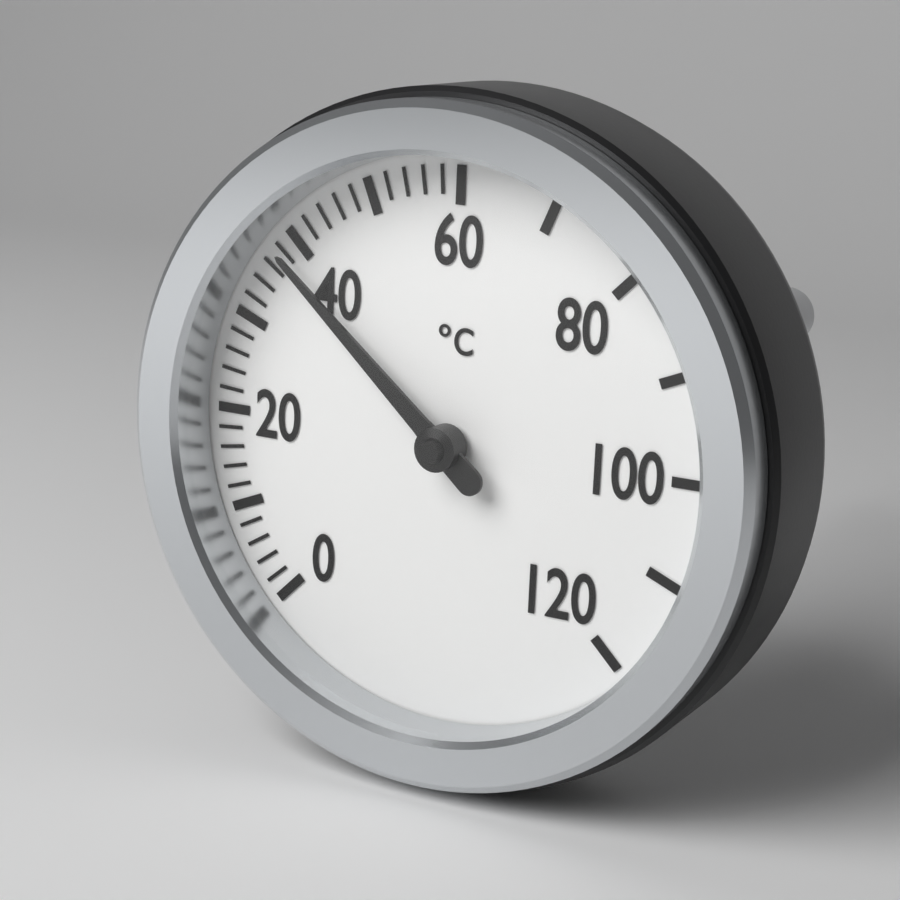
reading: 38 °C
